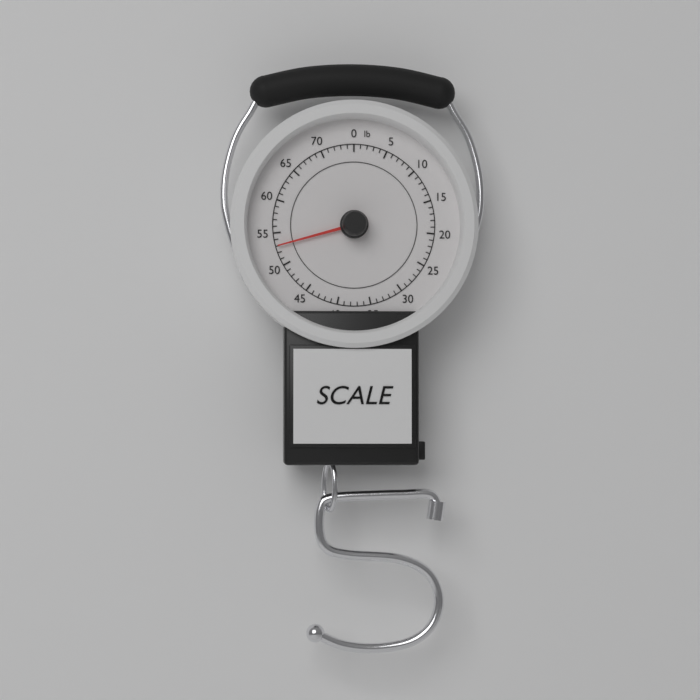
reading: 53 lb
